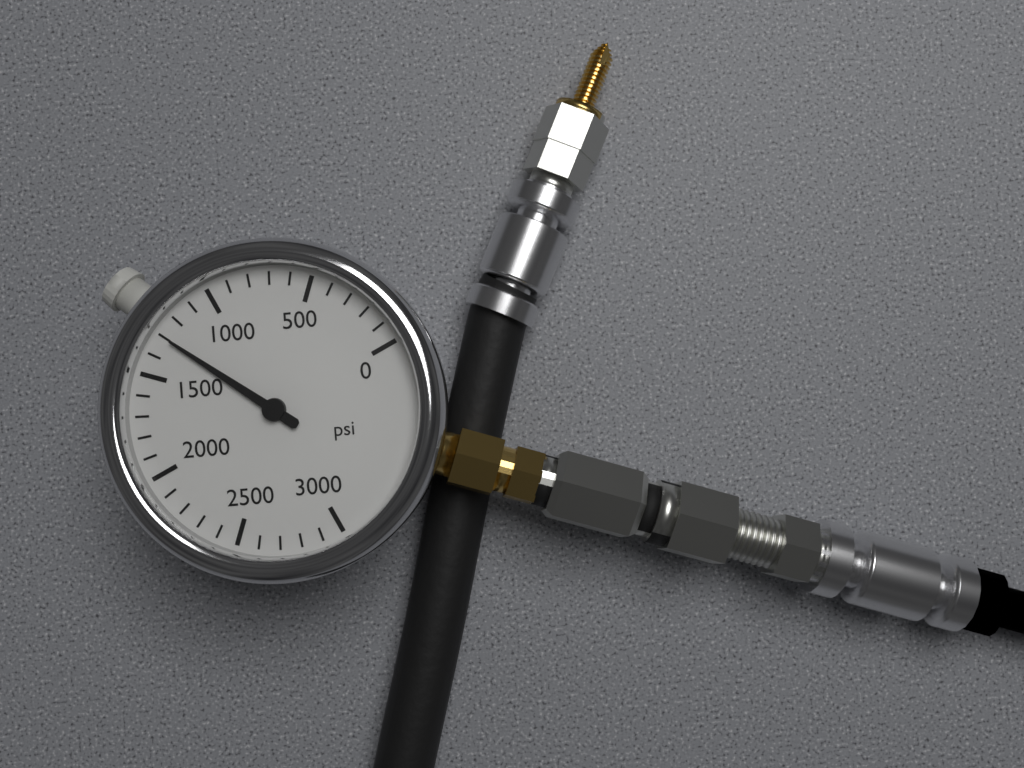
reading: 1300 psi
